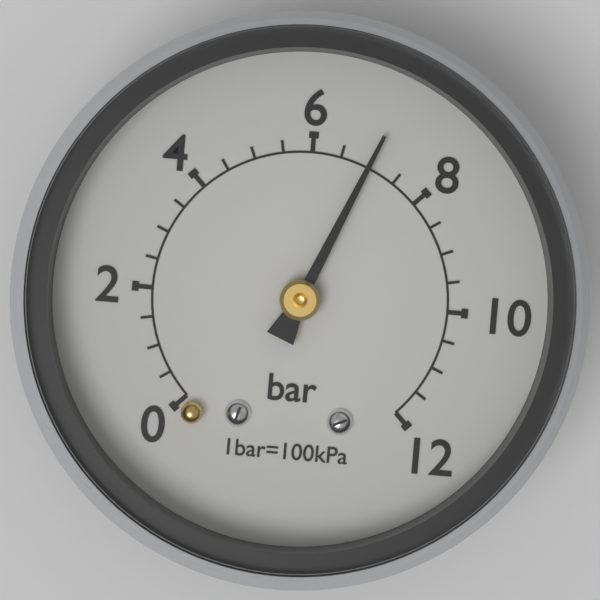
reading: 7.0 bar
